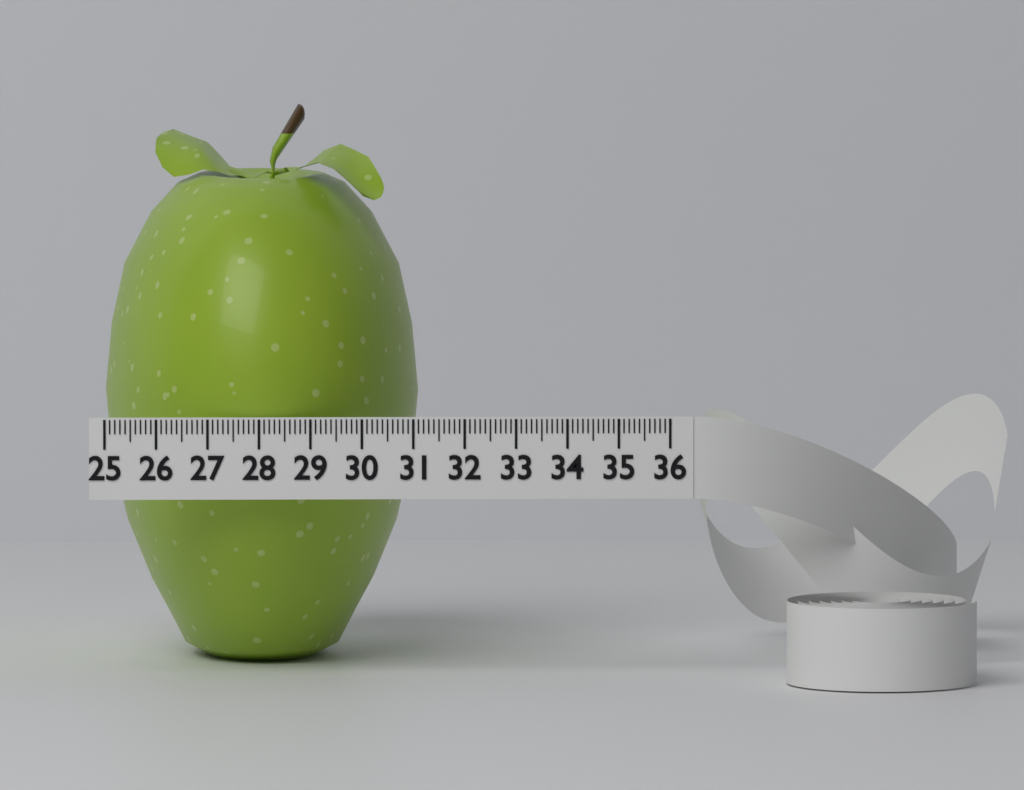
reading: 31.2 (no unit)
